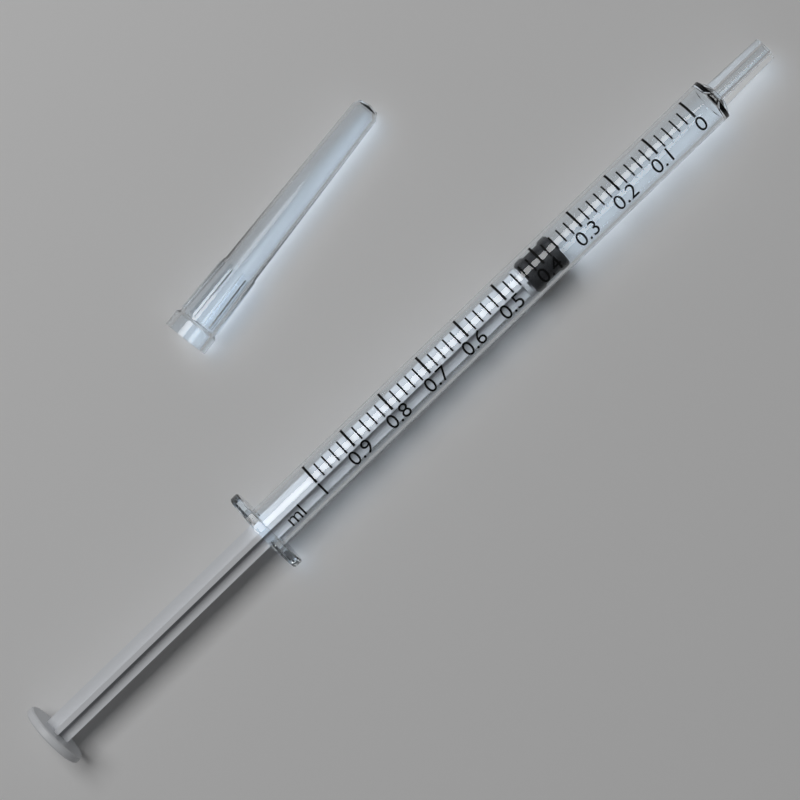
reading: 0.36 ml
